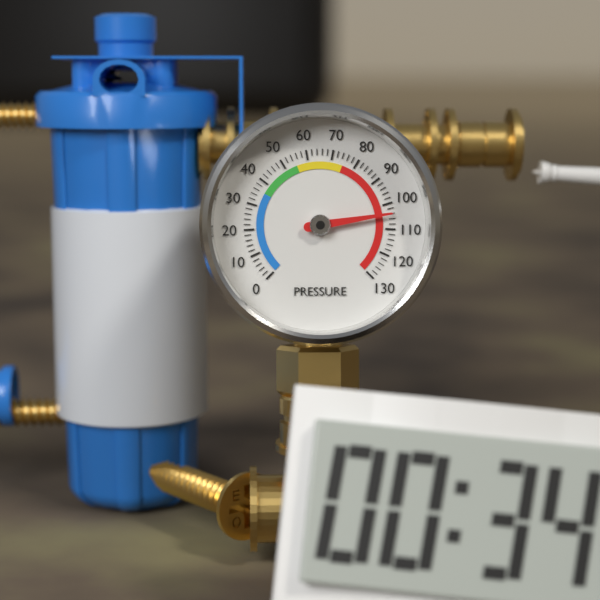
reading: 104 (no unit)
